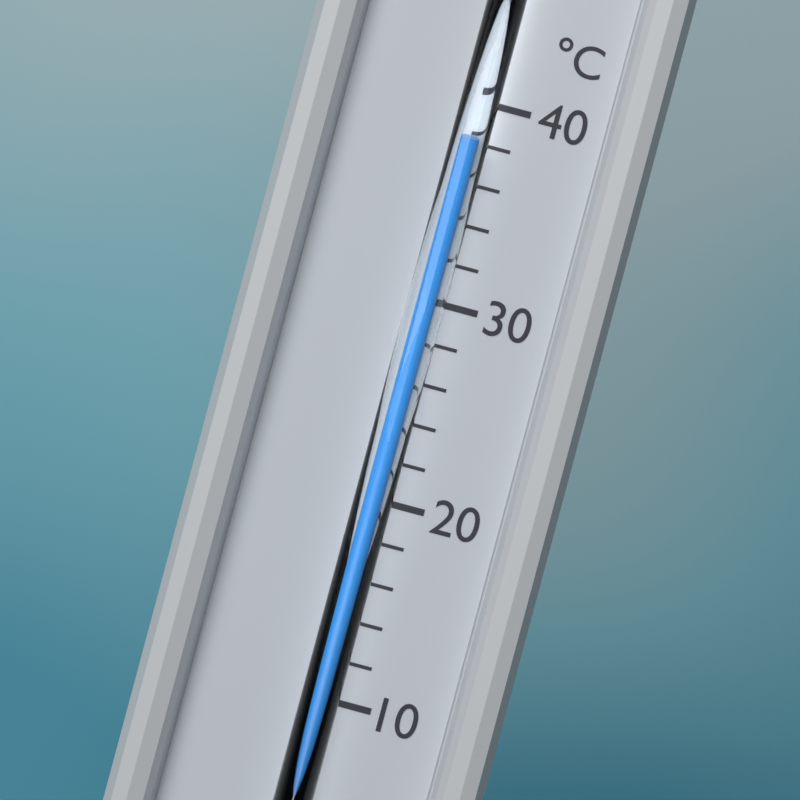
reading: 38 °C
